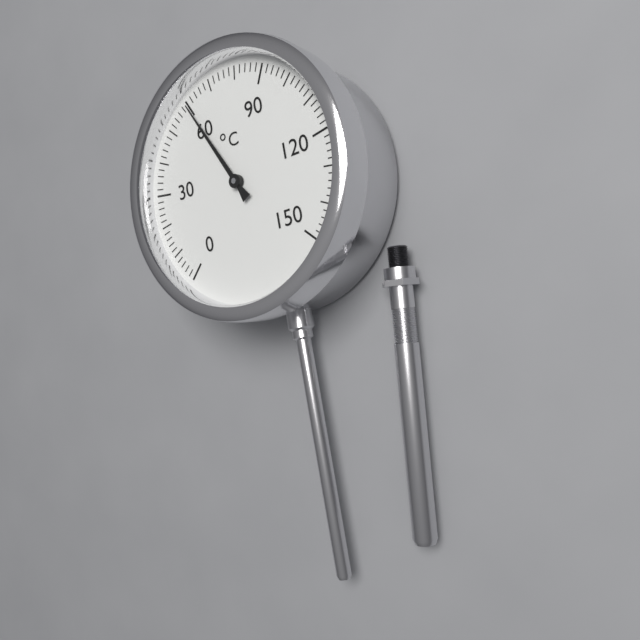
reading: 60 °C
